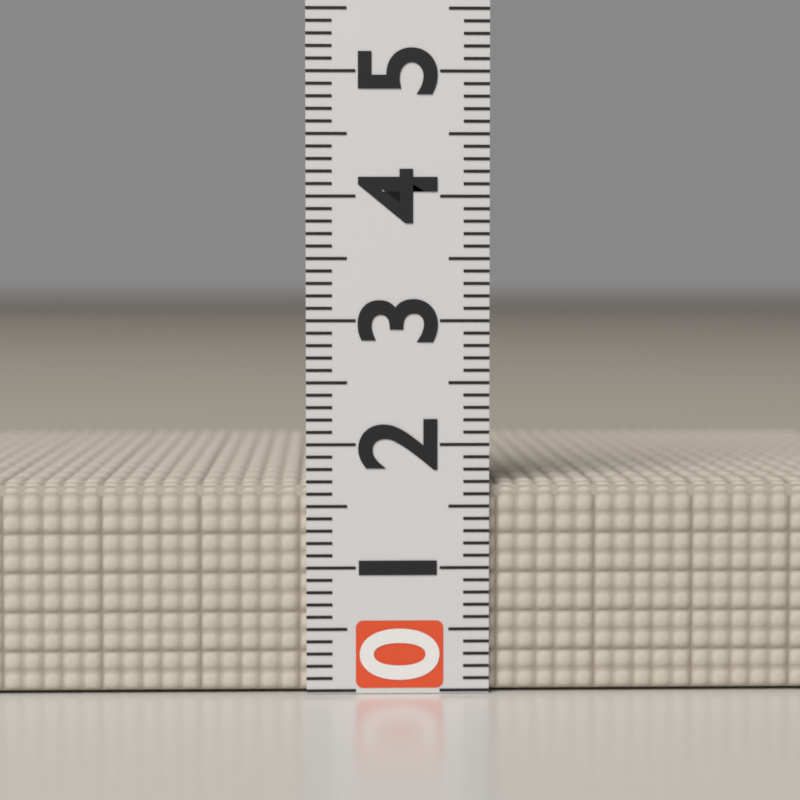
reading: 1.7 (no unit)
